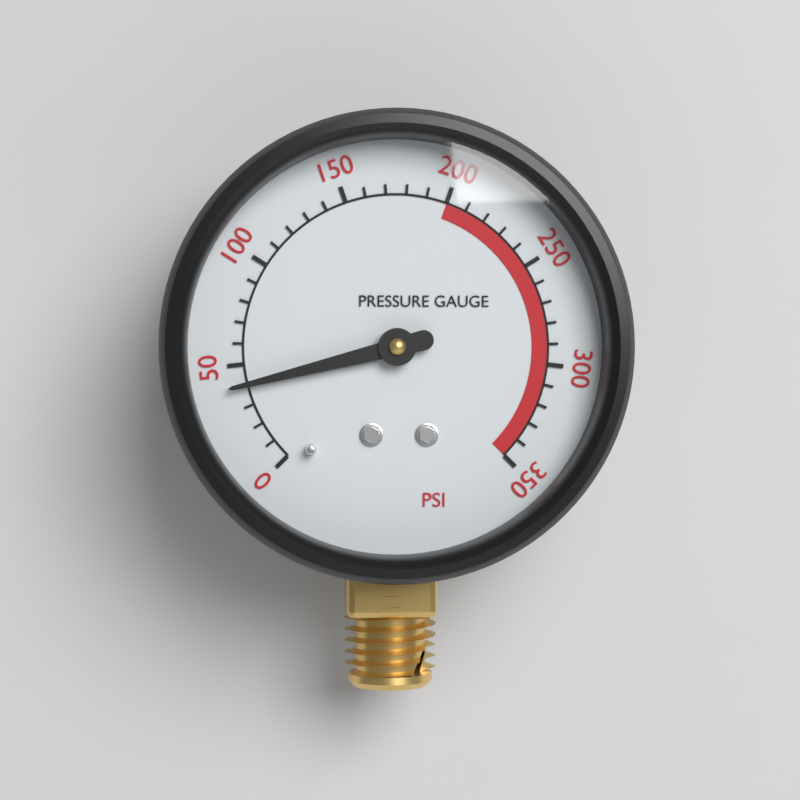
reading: 40 psi
